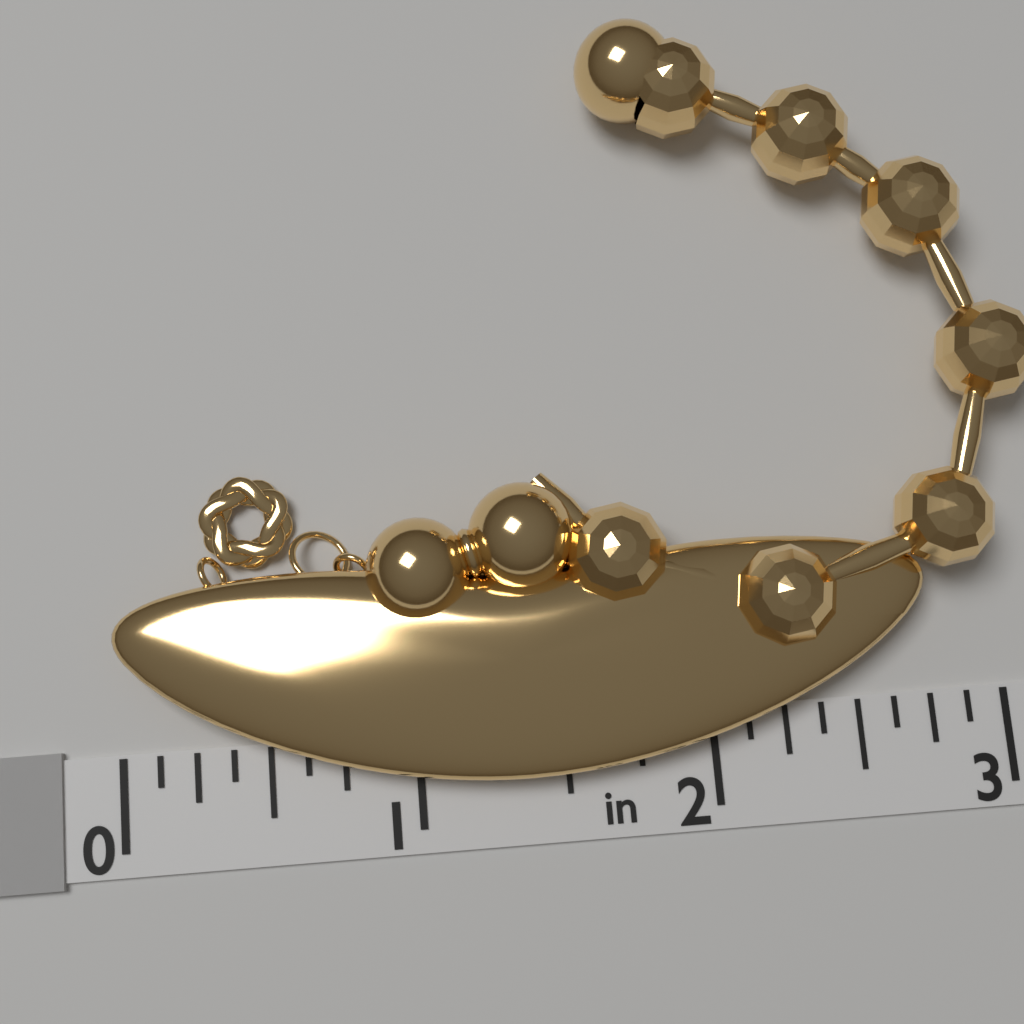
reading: 2.750 in
